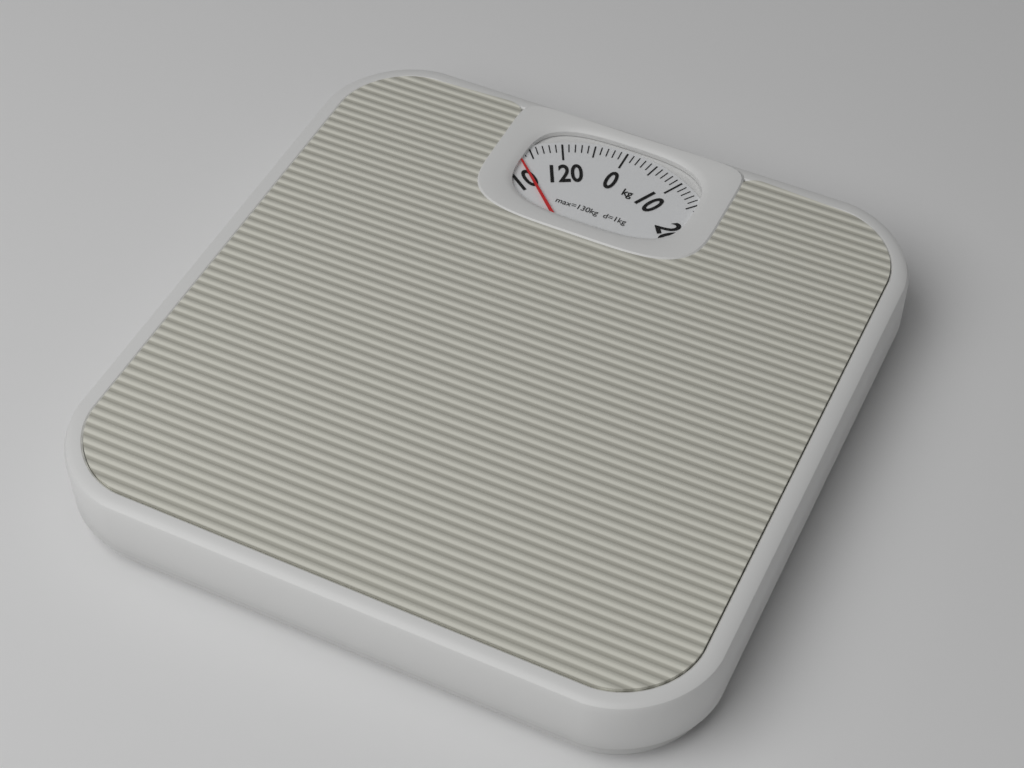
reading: 113 kg
